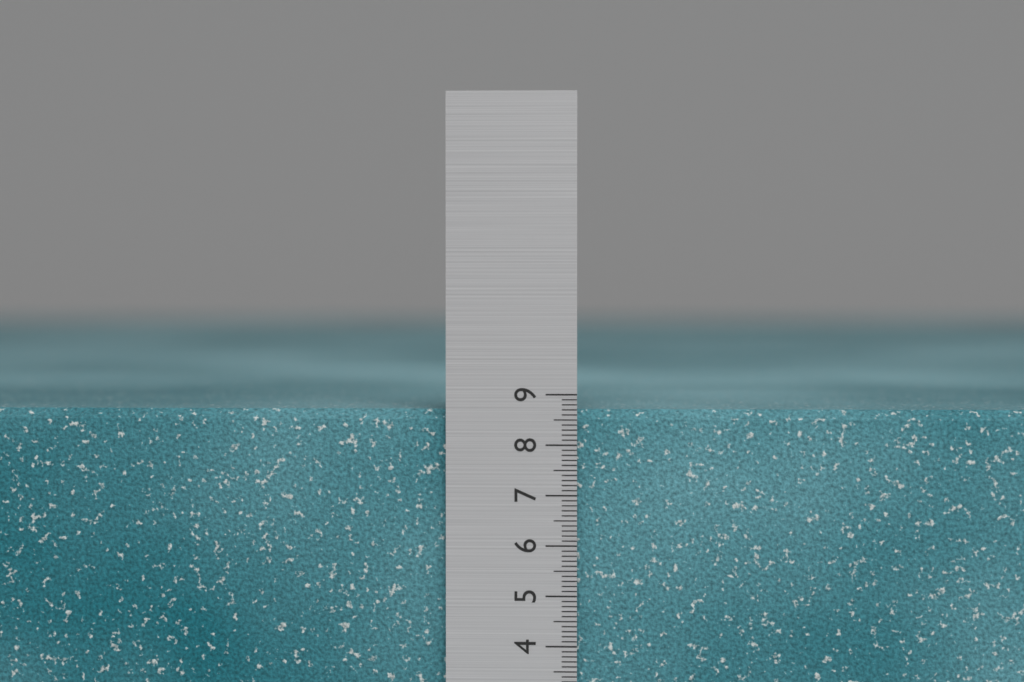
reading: 8.7 cm
